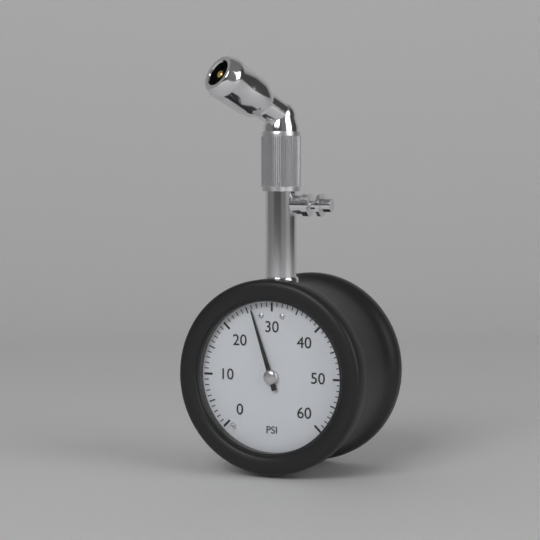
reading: 26 psi
